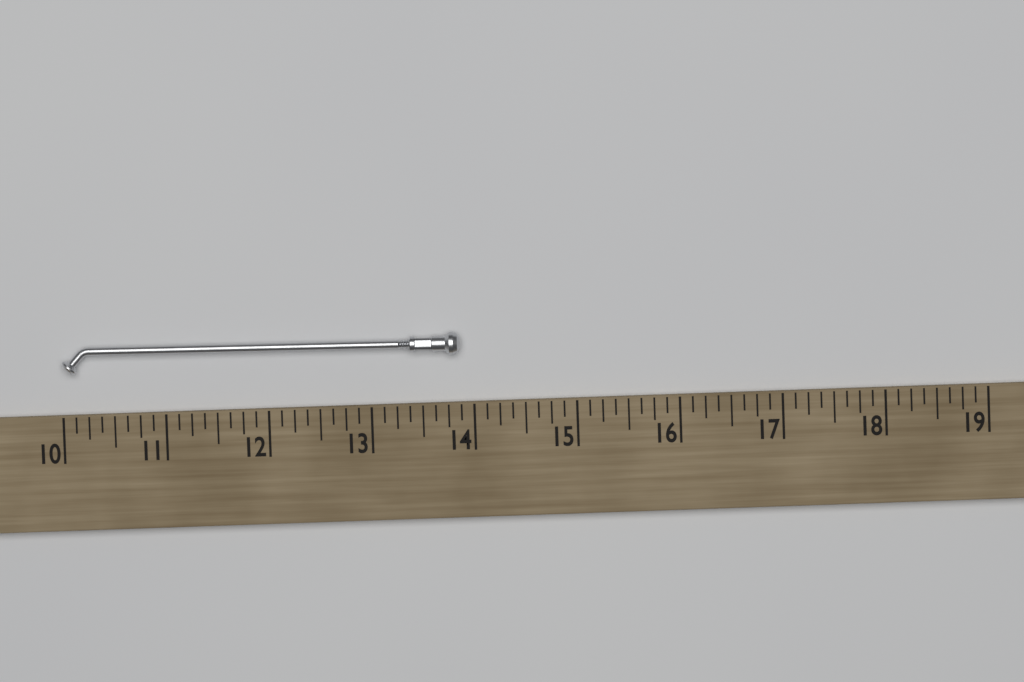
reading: 13.875 (no unit)
